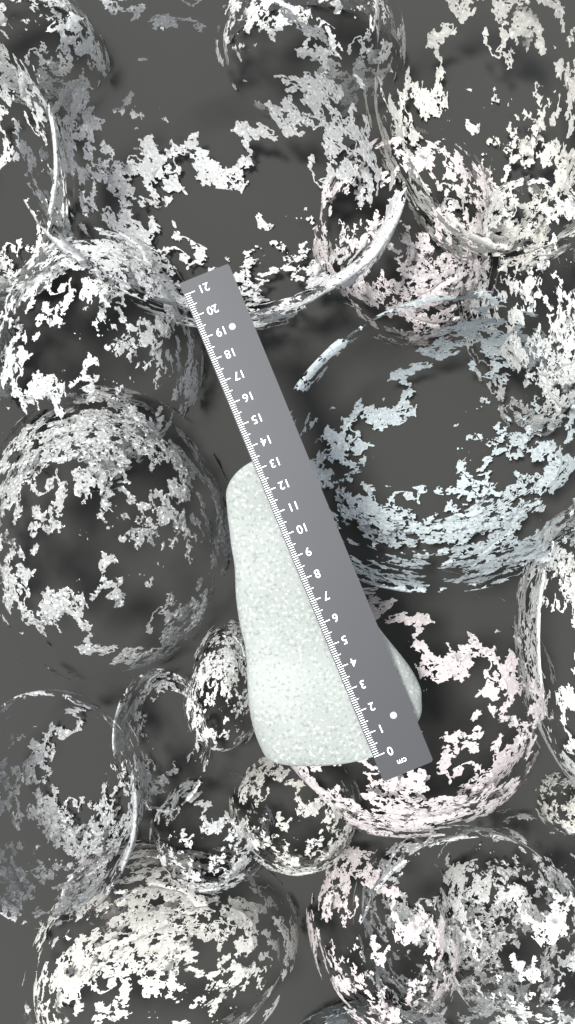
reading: 13.4 cm
